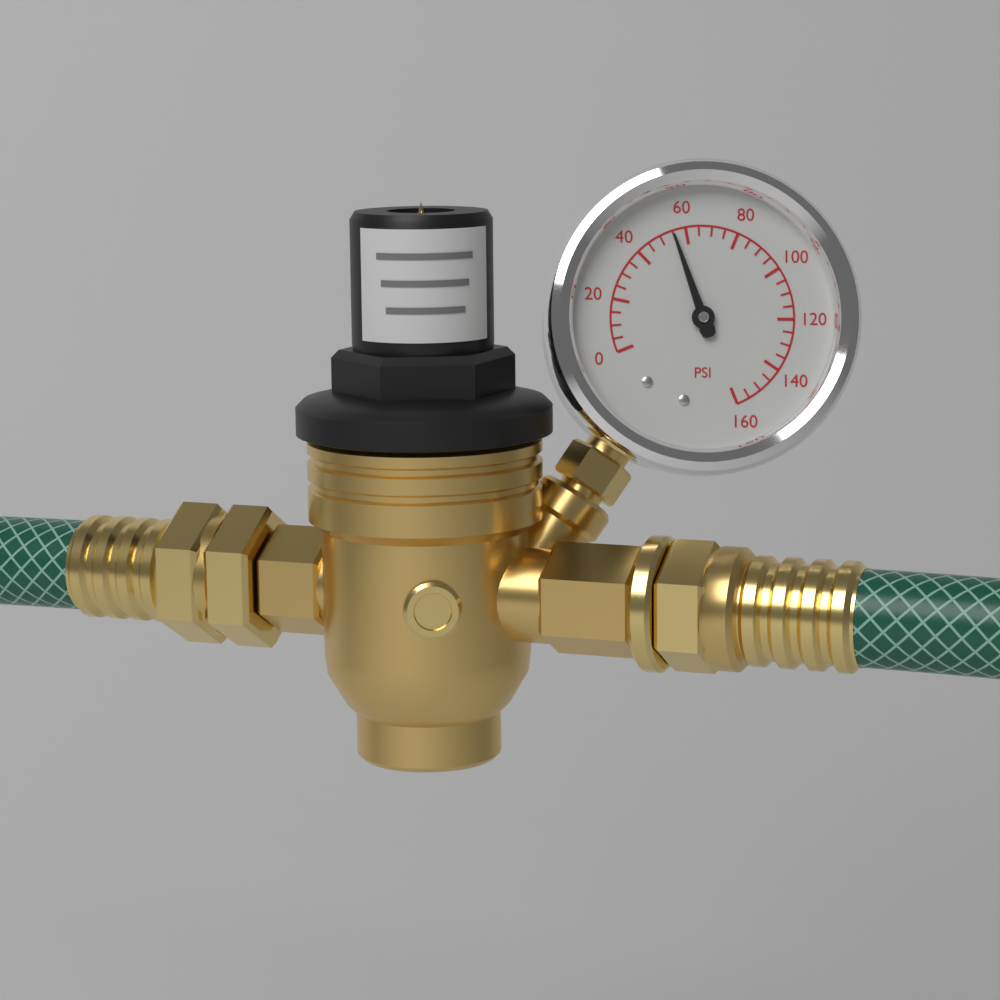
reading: 55 psi
